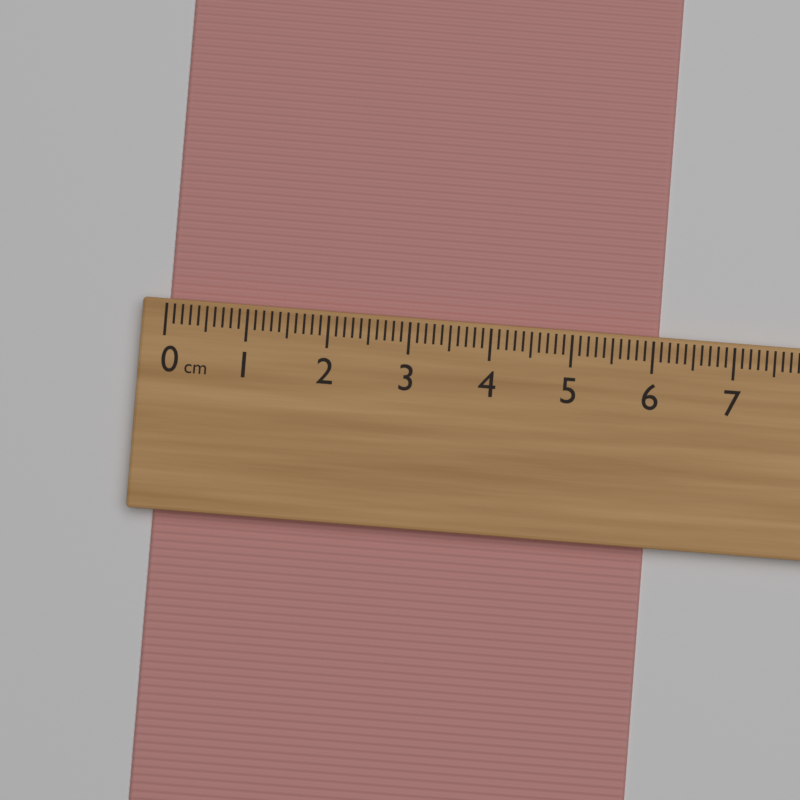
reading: 6.1 cm
